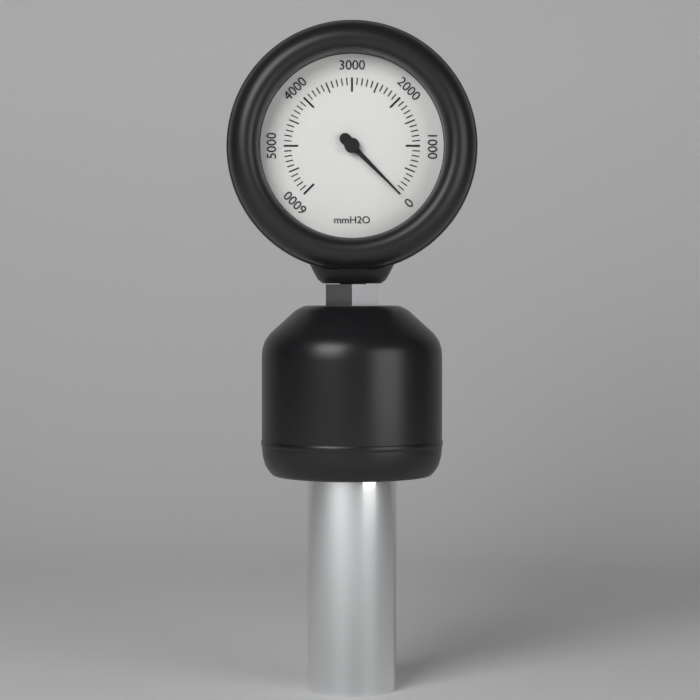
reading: 0 mmH2O
